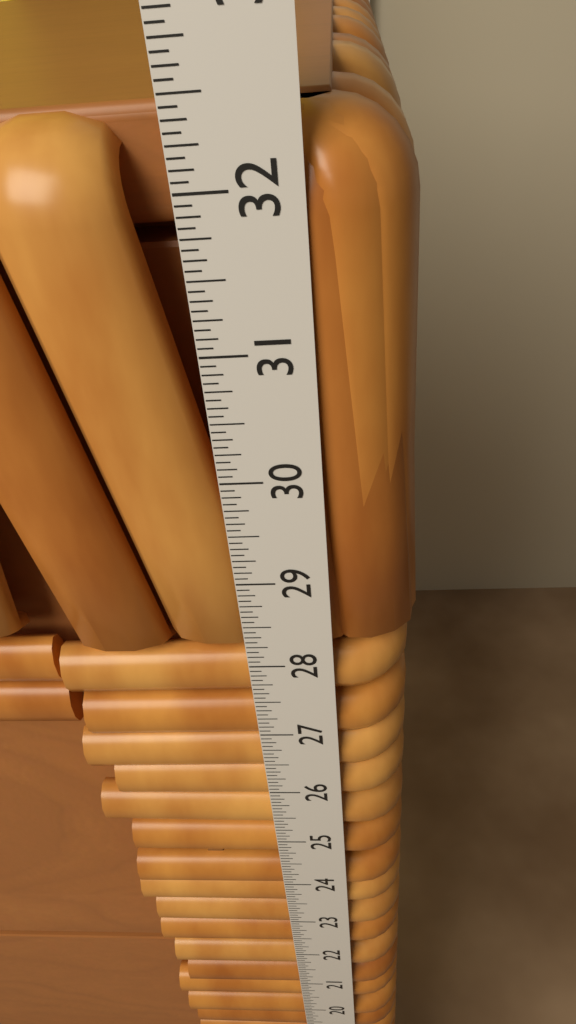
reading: 32.3750 in
